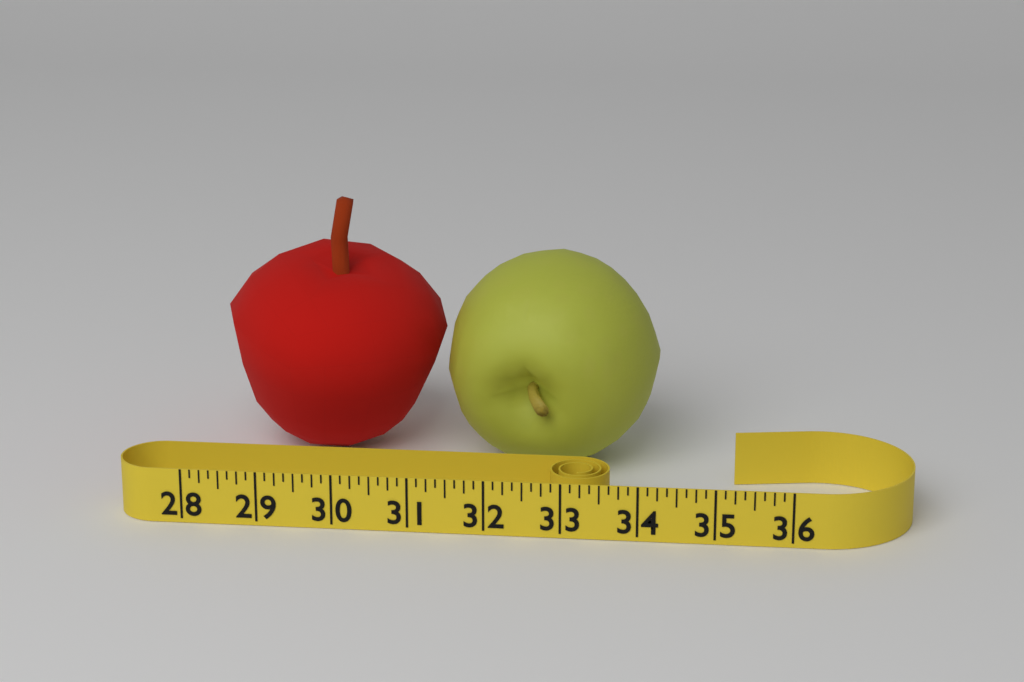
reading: 34.125 (no unit)
